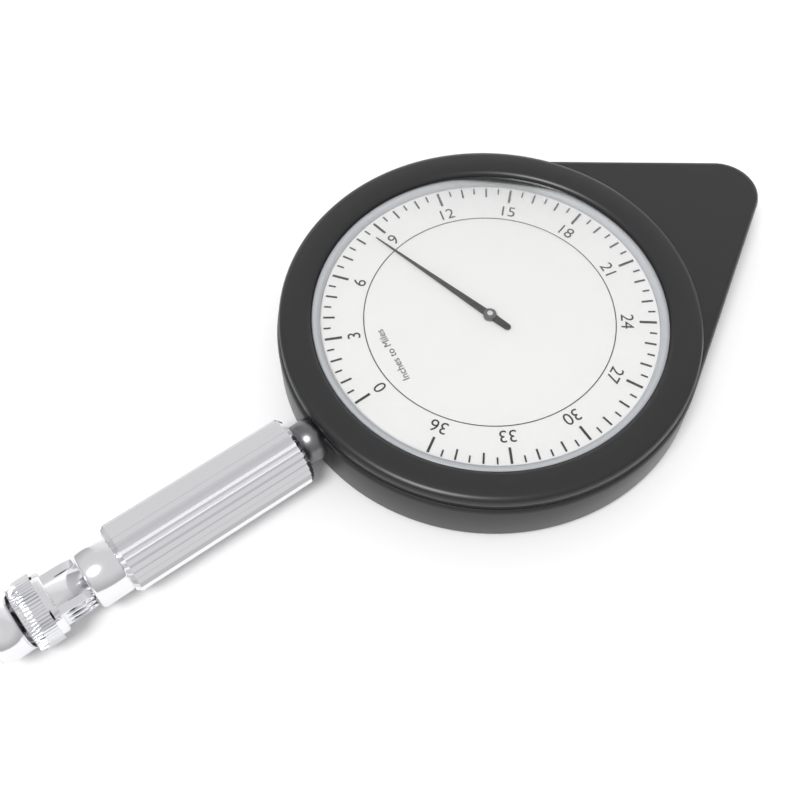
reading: 8.5 miles
